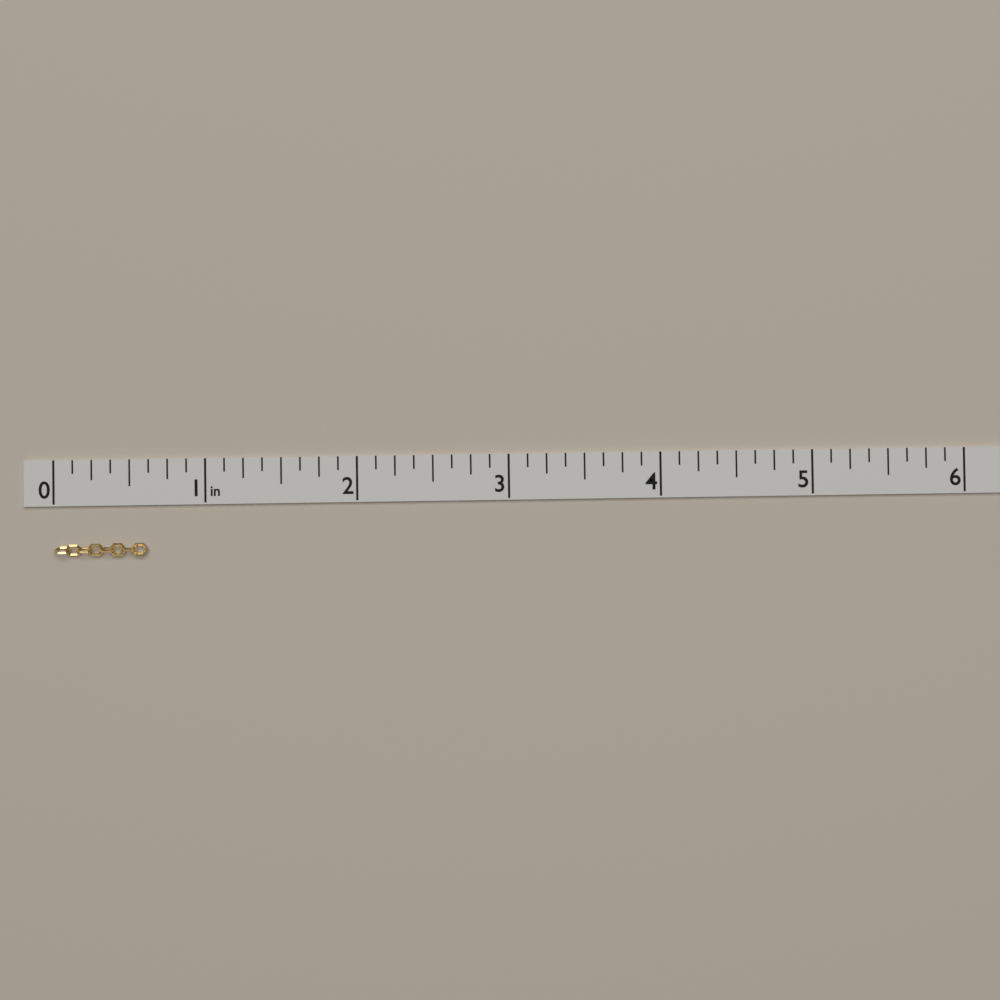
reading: 0.625 in
